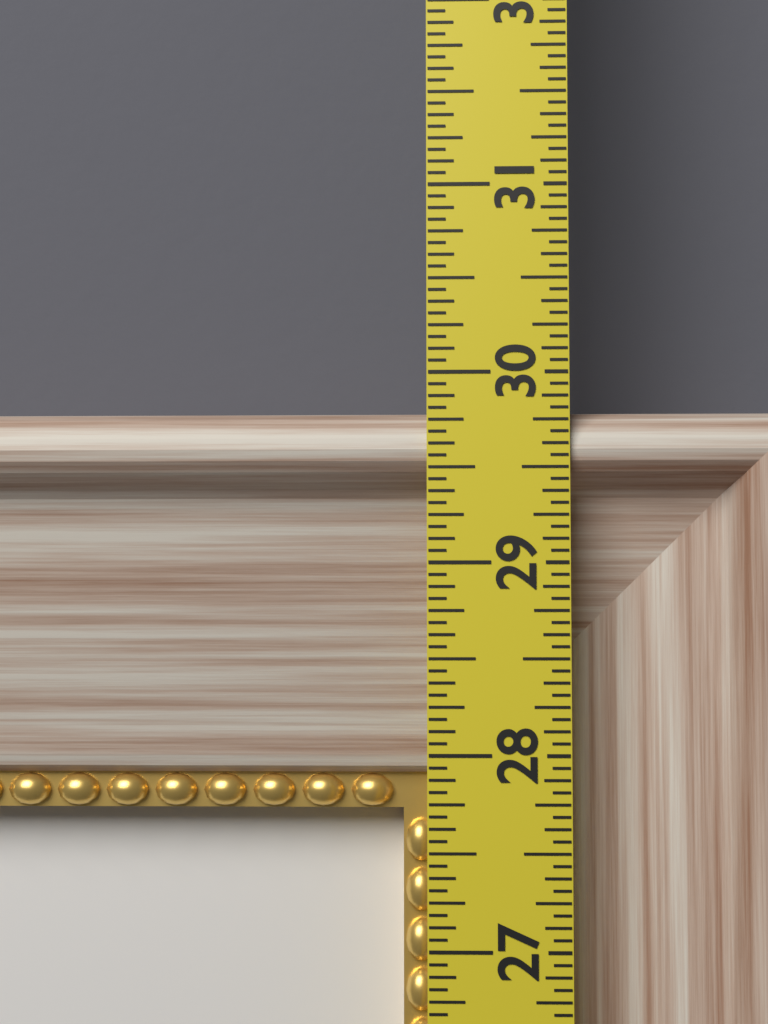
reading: 29.8125 in
